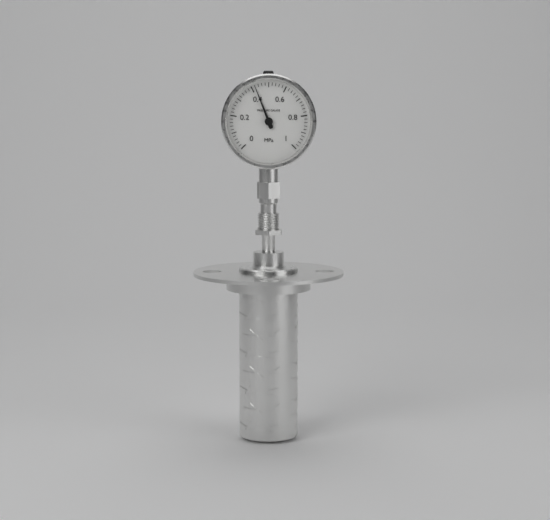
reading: 0.42 MPa
